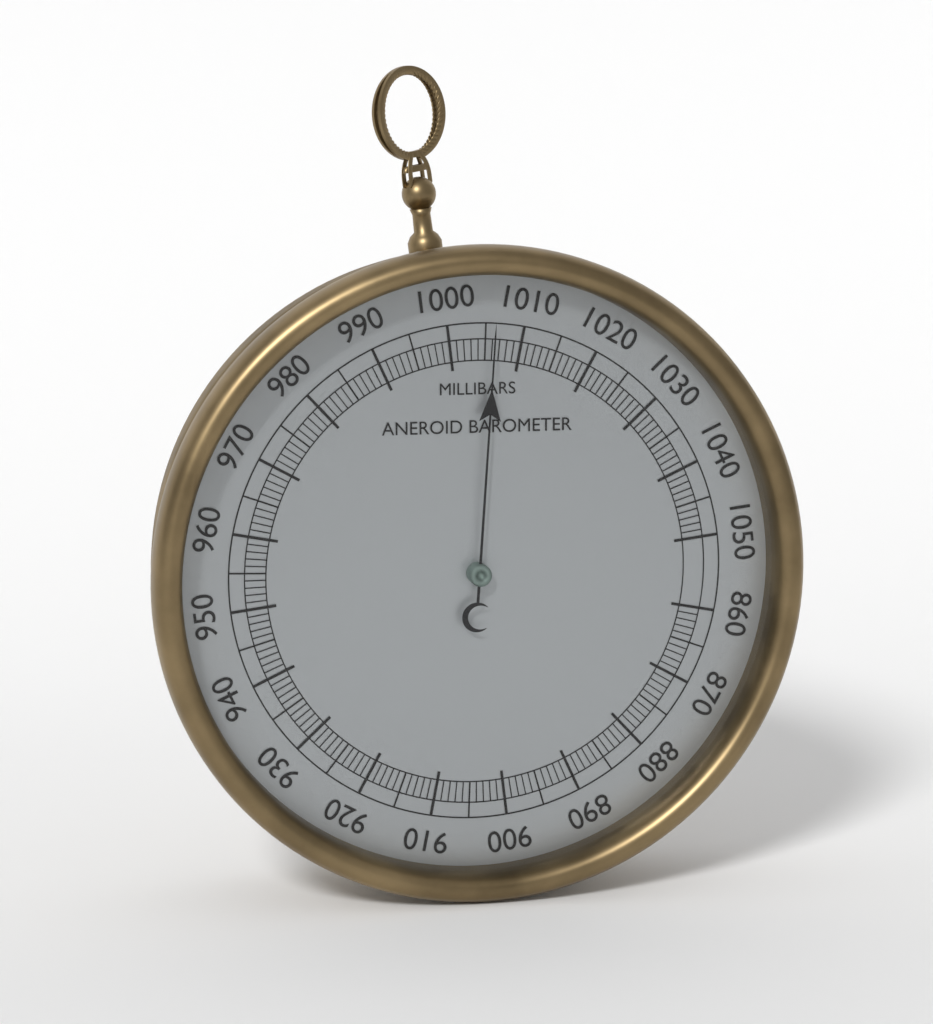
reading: 1006 mbar
